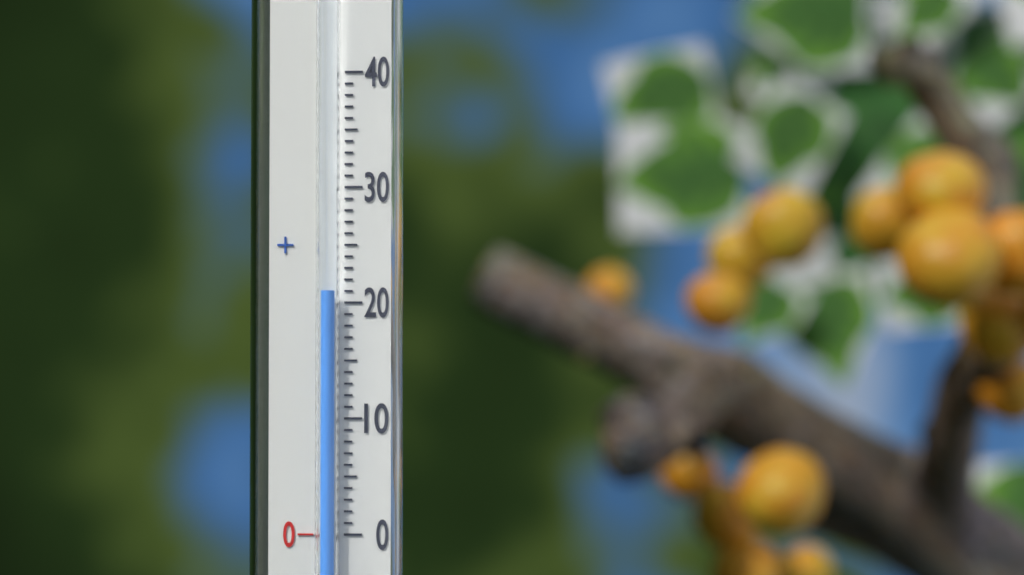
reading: 21 (no unit)
